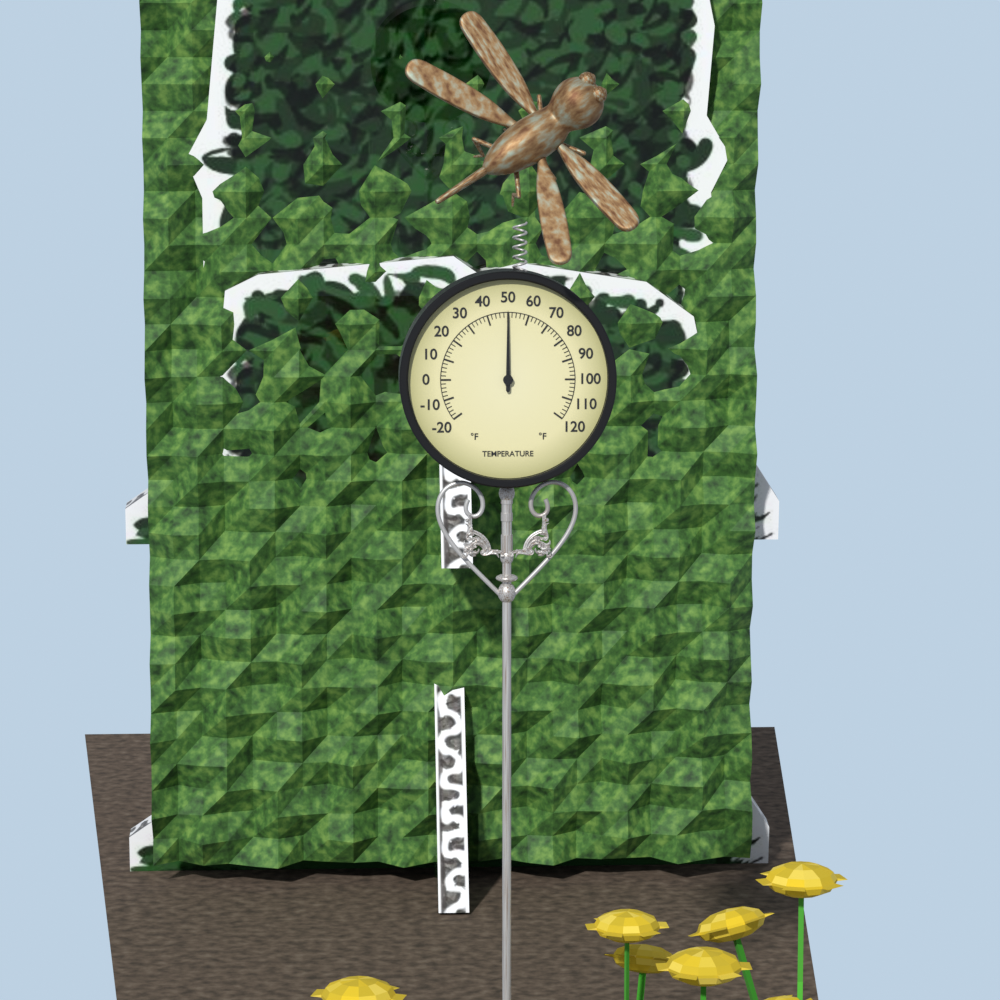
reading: 50 °F
